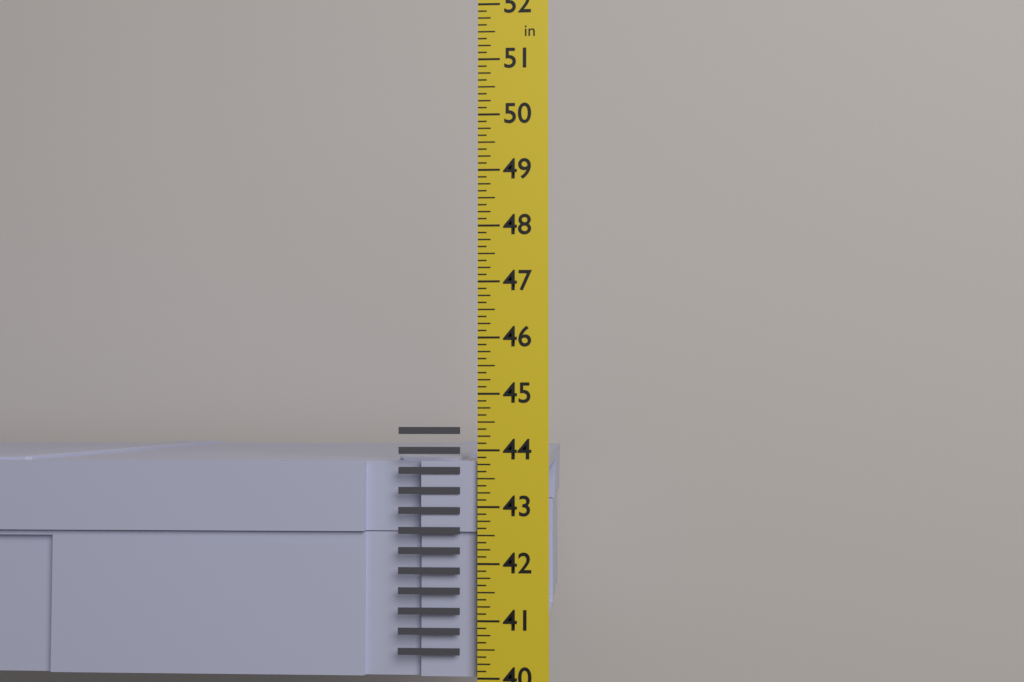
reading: 43.875 in
